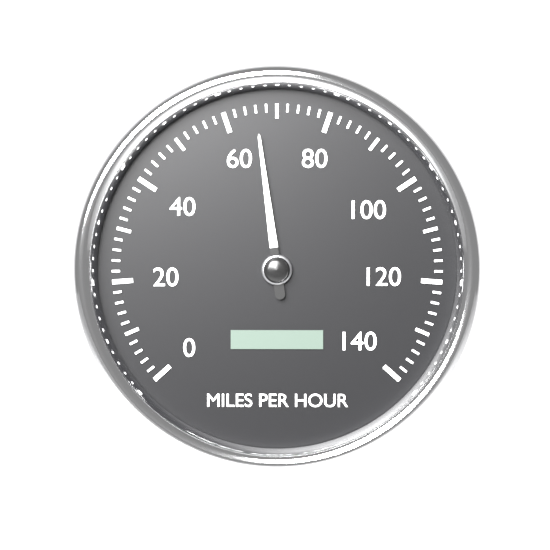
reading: 66 mph
